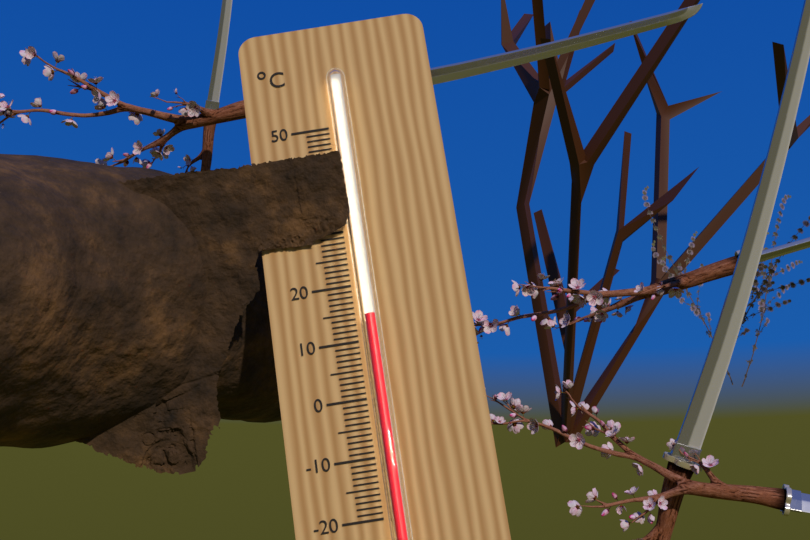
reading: 14 °C
